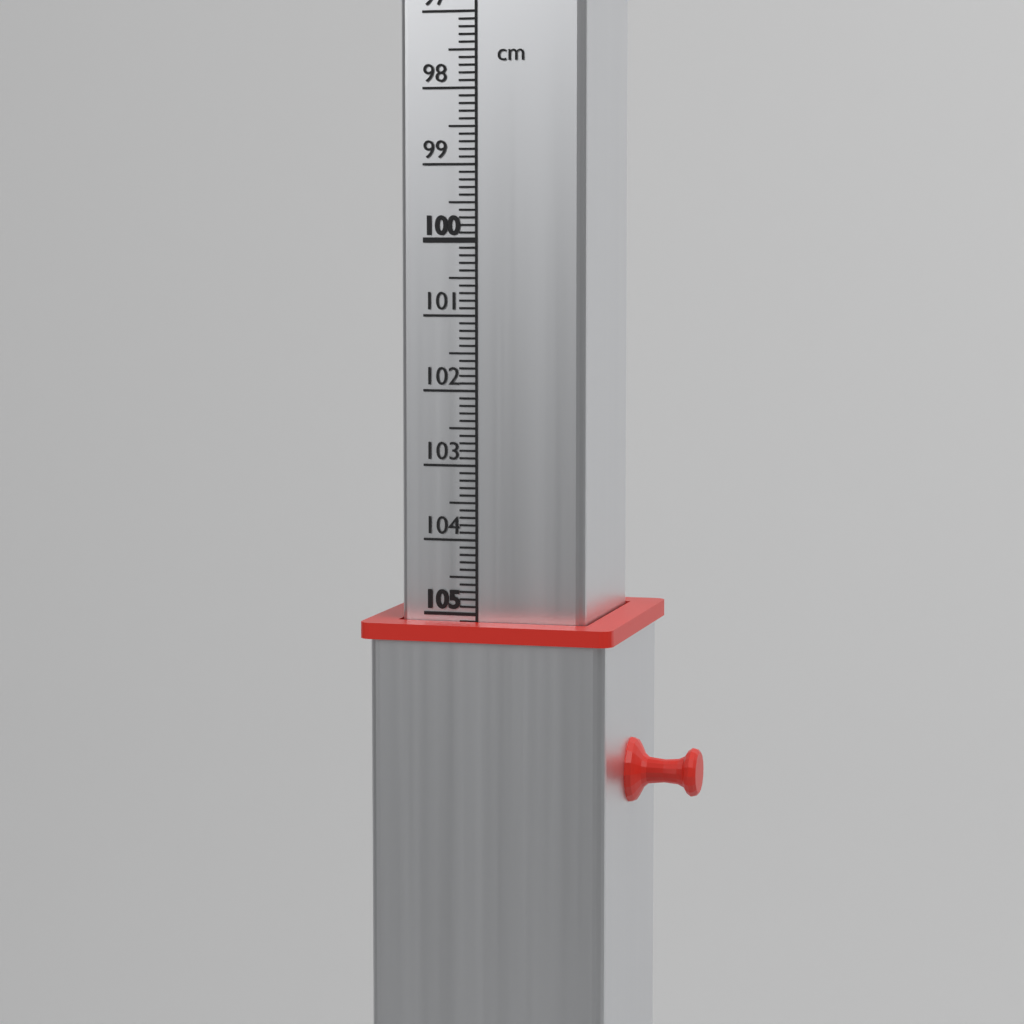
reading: 105.1 cm
